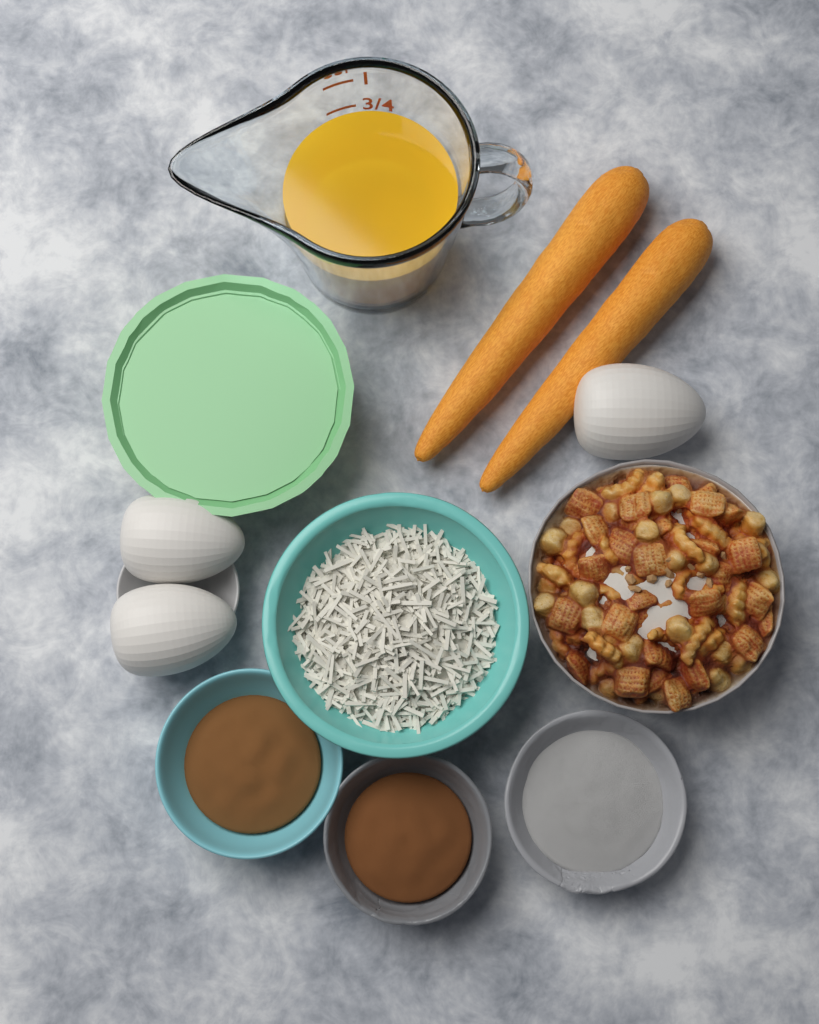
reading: 0.75 cup
